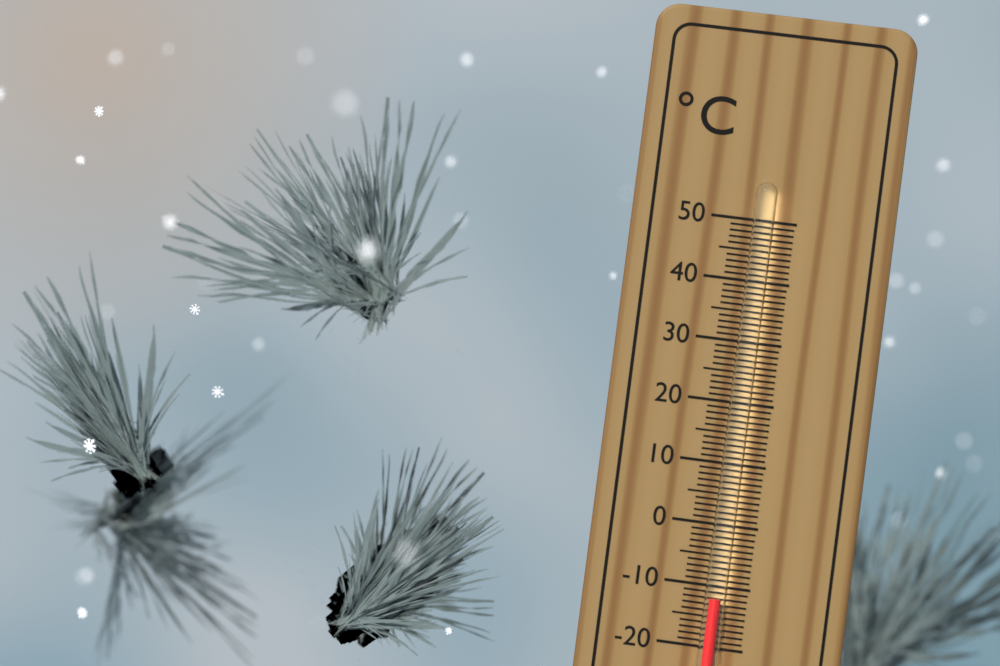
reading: -12 °C
